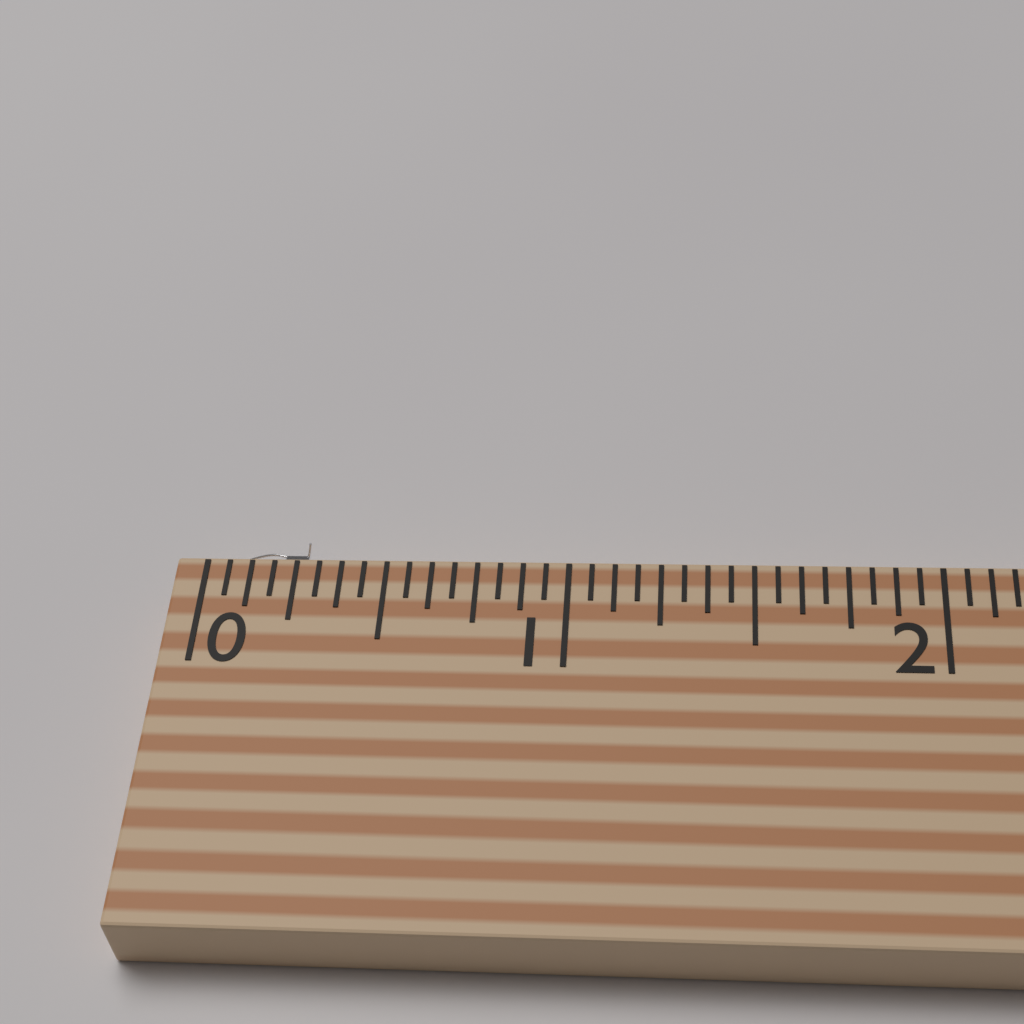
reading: 0.3125 (no unit)
